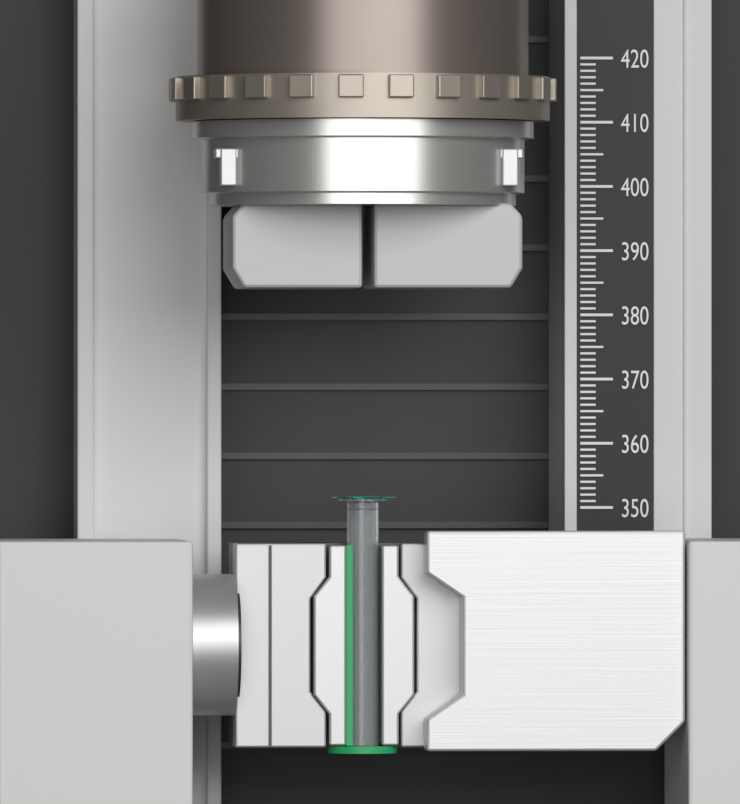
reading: 352 (no unit)
